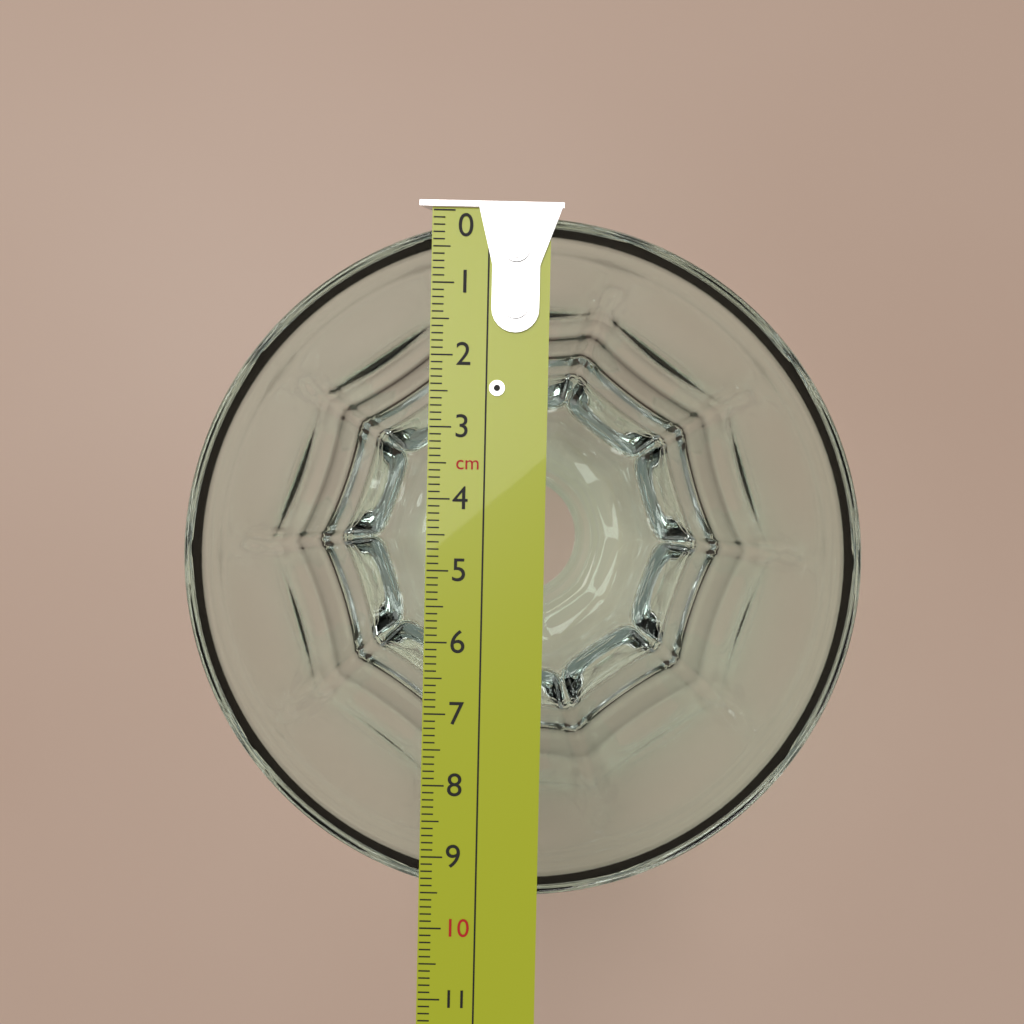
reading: 9.6 cm
